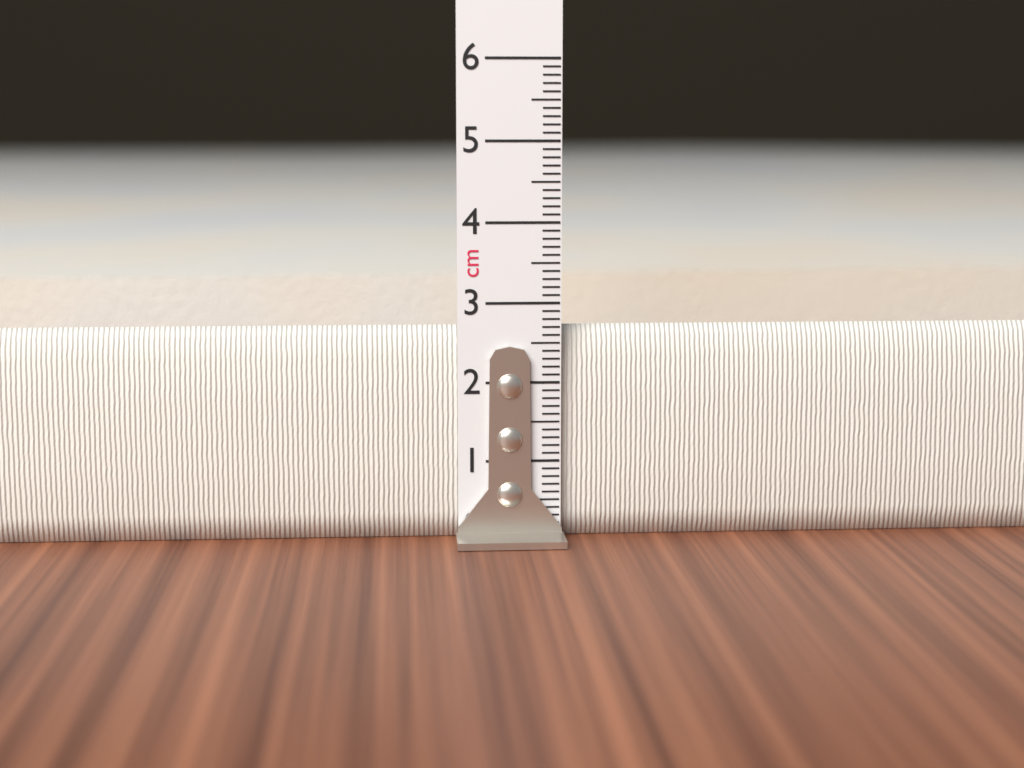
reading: 2.7 cm
